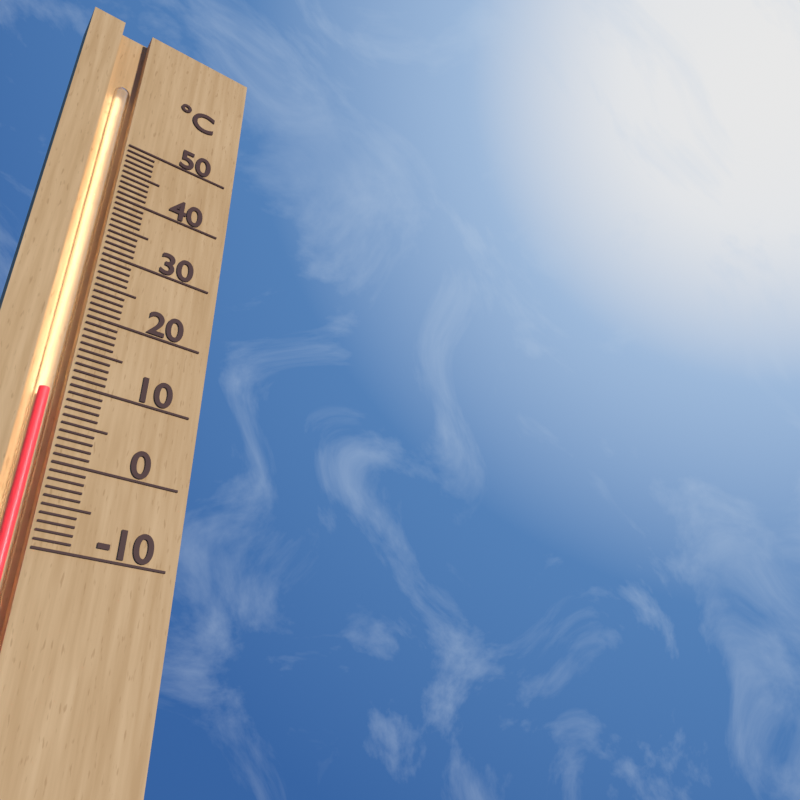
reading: 9 °C
